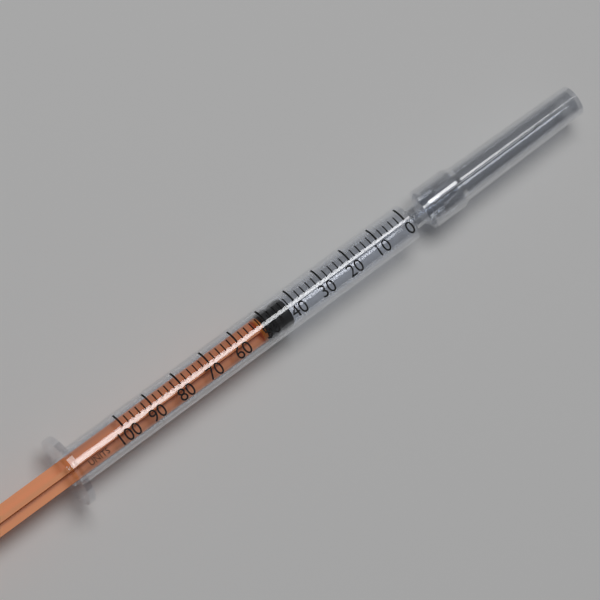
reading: 42 units
